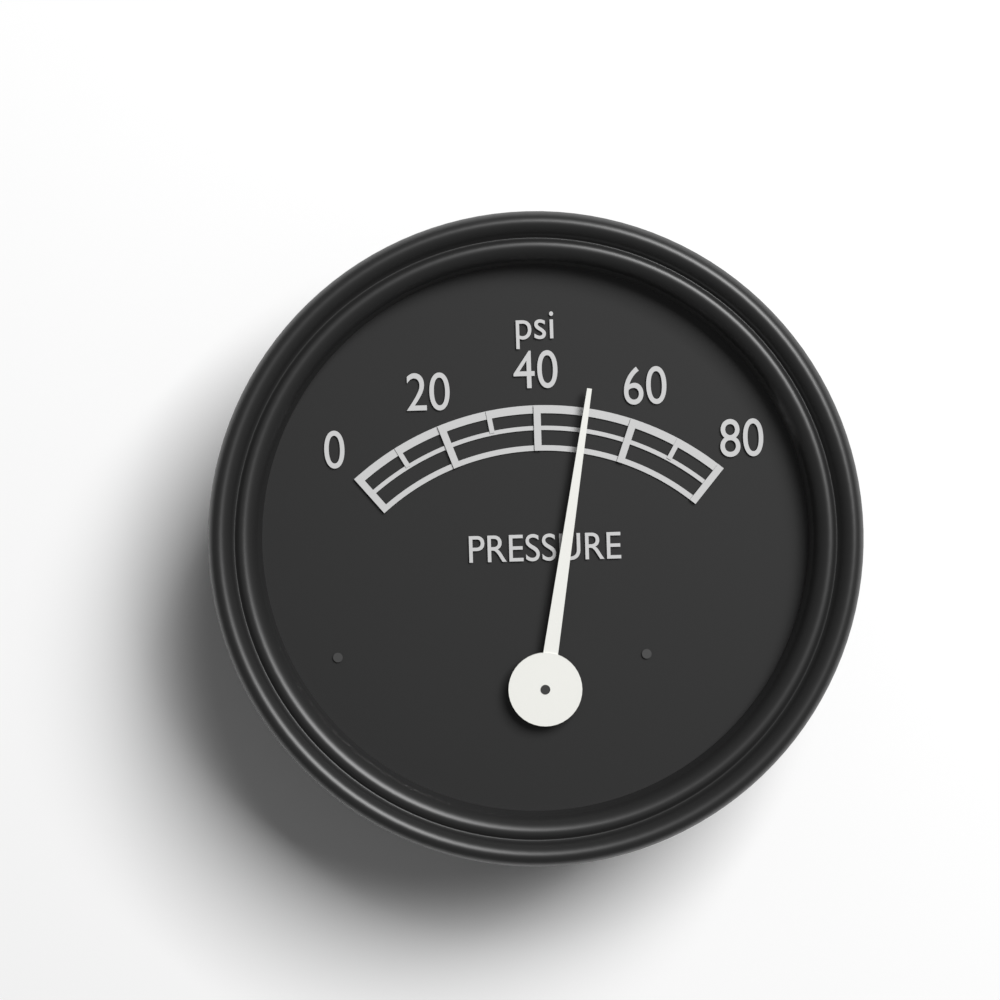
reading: 50 psi
